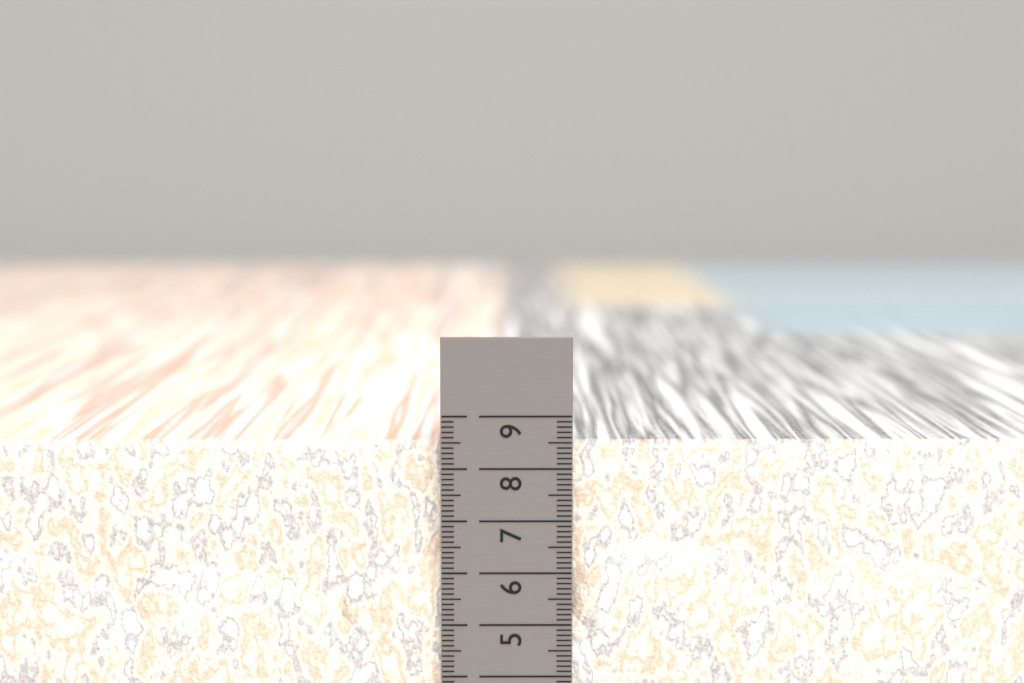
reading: 8.5 cm
